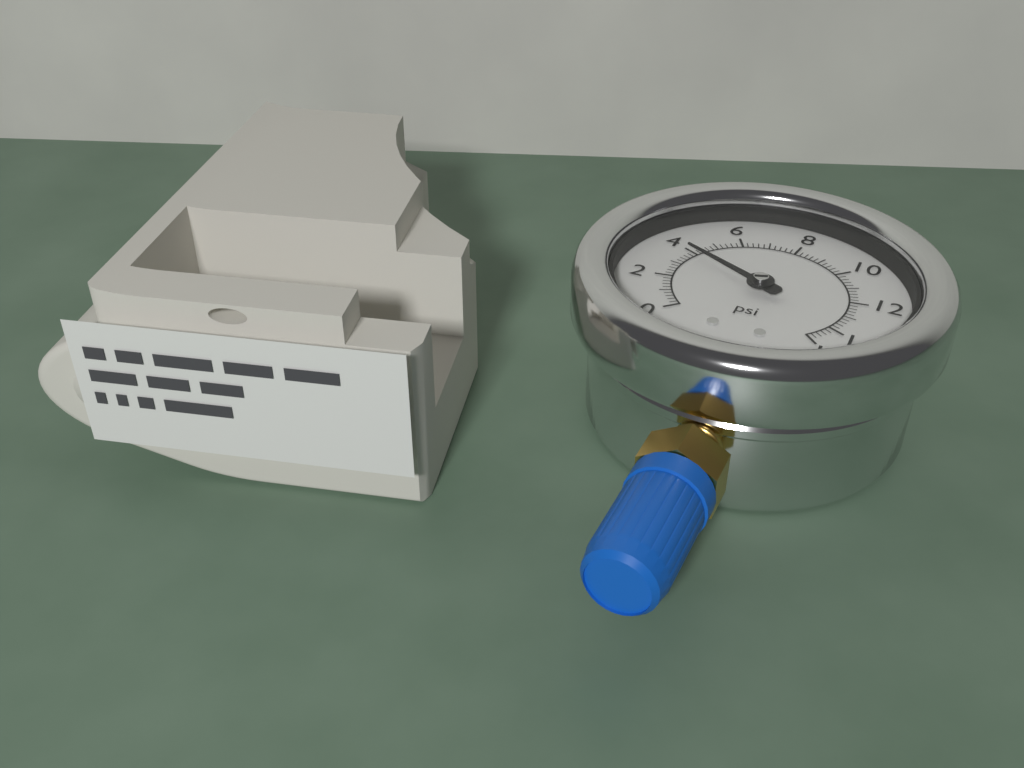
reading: 4.0 psi
